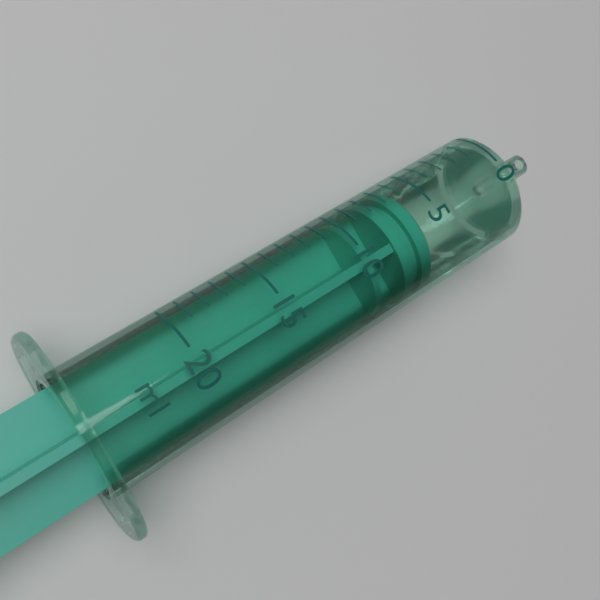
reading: 6 ml
